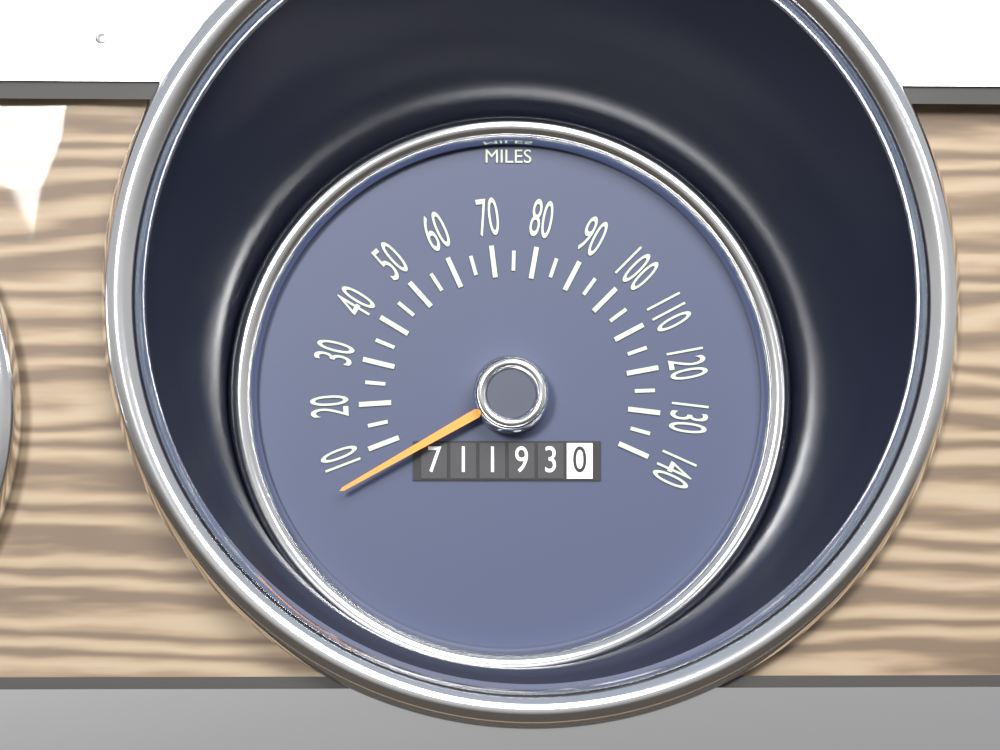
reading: 5 mph
